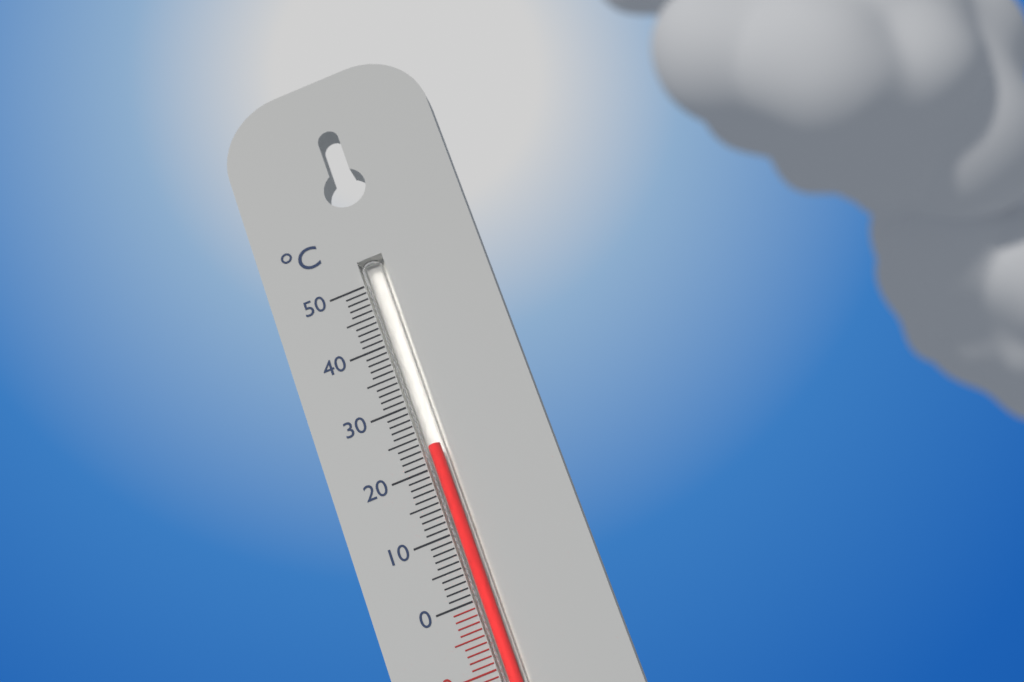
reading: 23 °C
